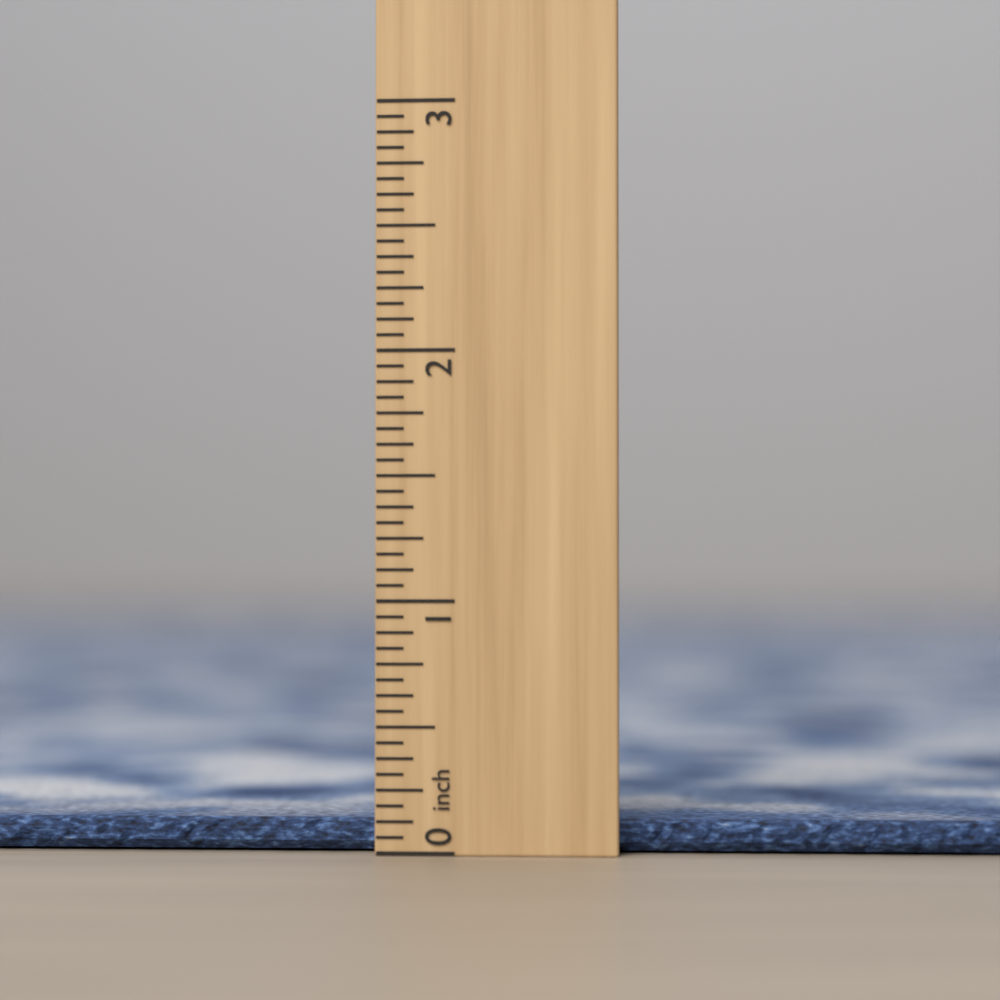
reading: 0.1250 inch
